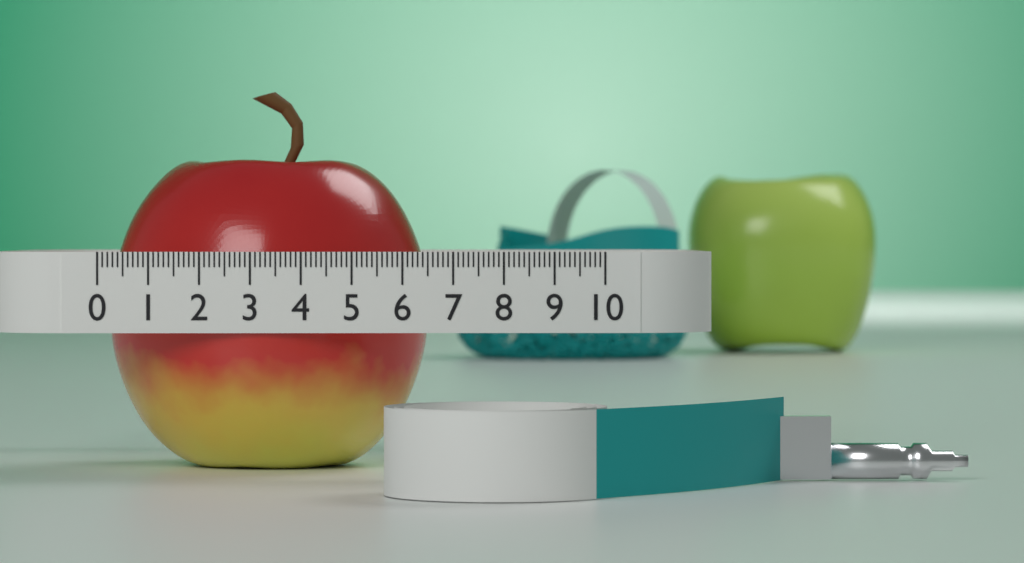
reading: 6.5 (no unit)
